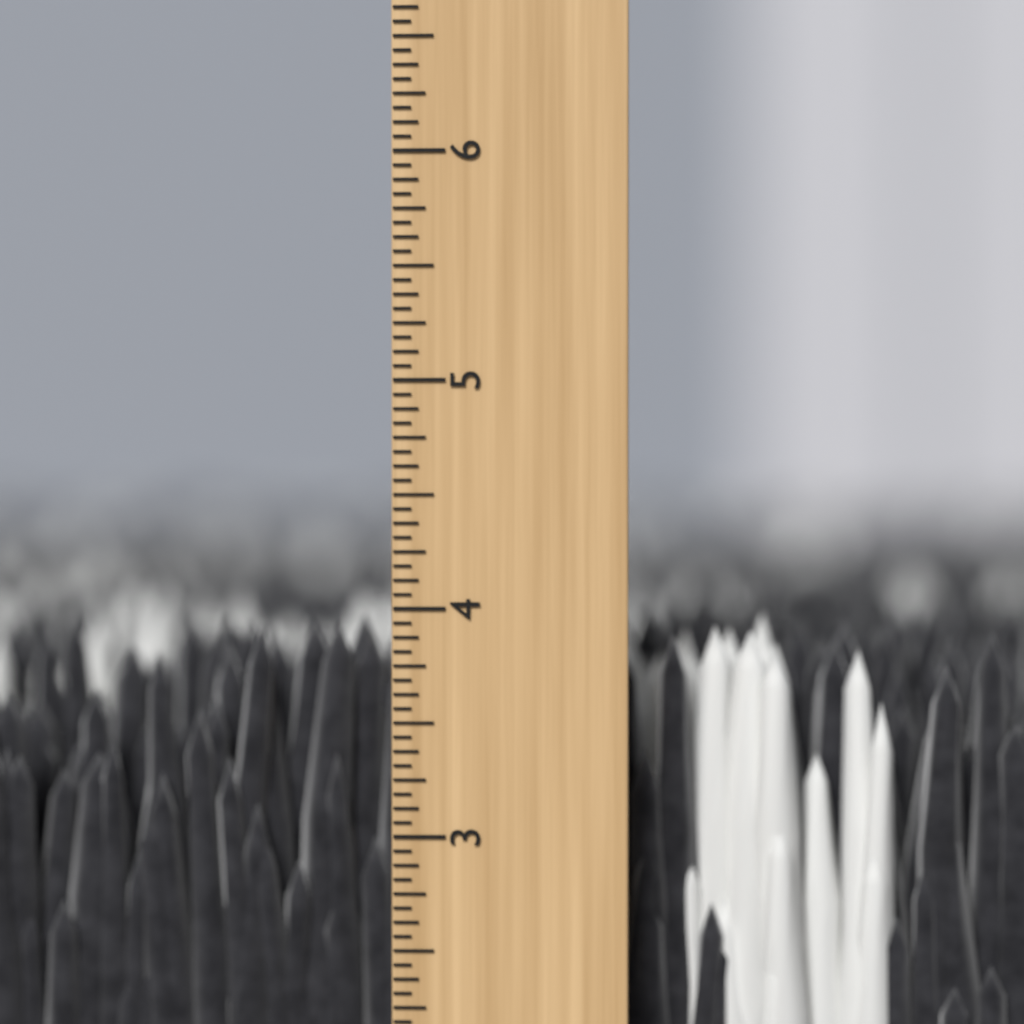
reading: 3.9375 inch
